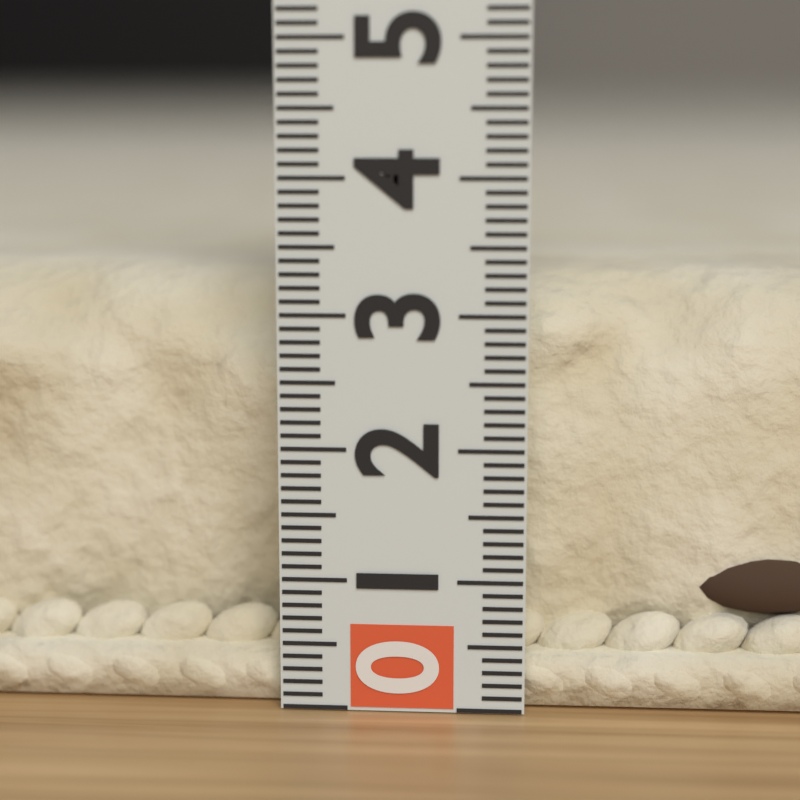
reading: 3.3 (no unit)
